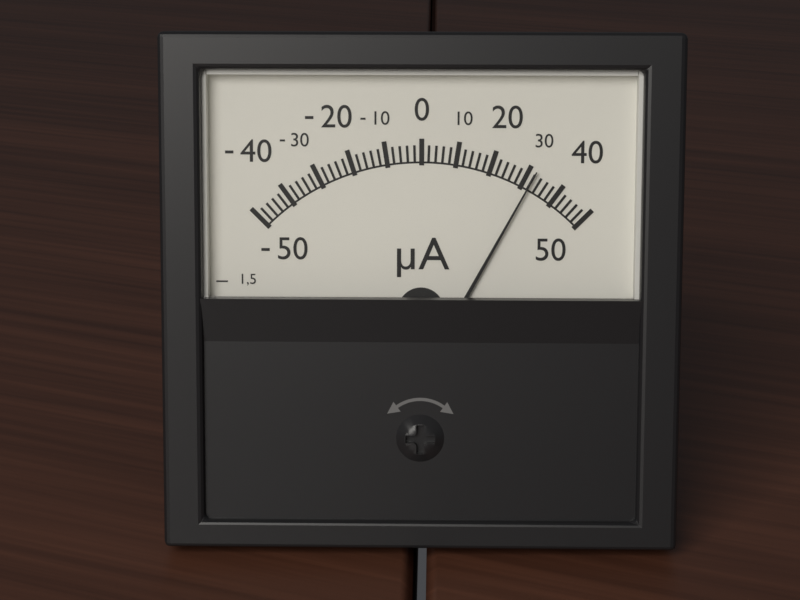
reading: 32 µA
